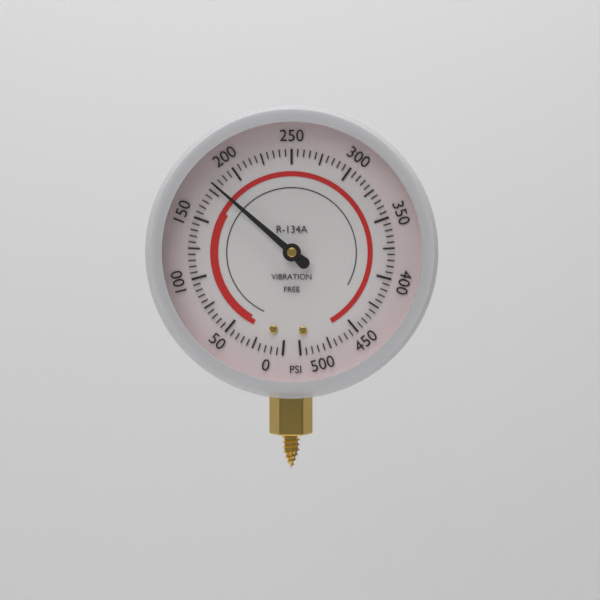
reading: 180 psi
